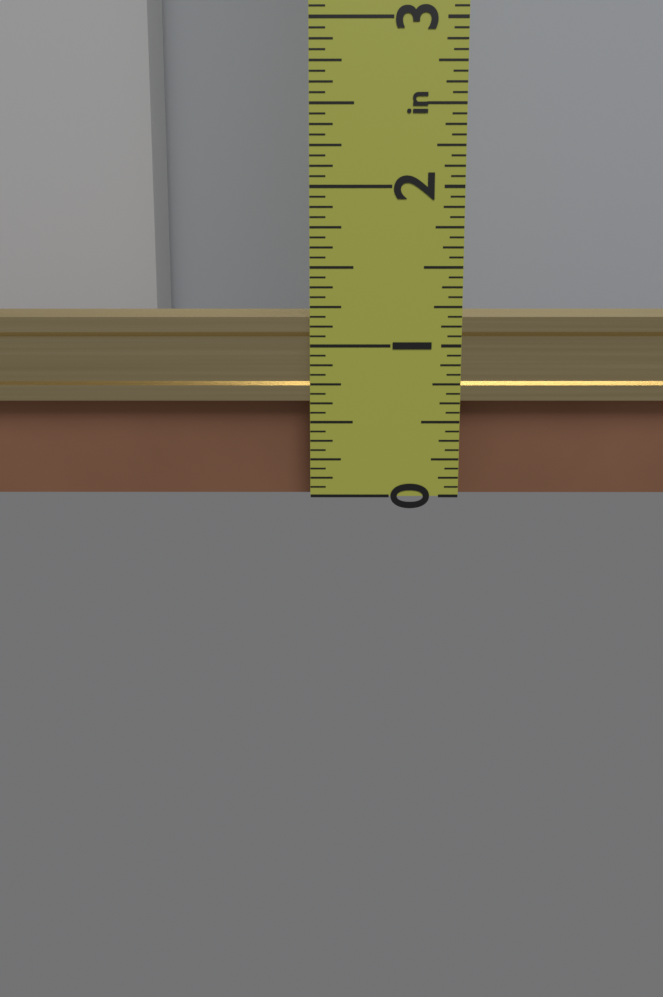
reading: 1.2500 in
